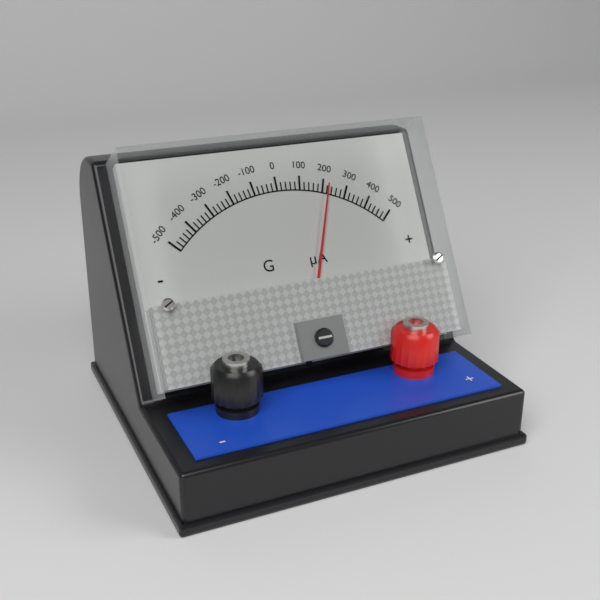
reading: 220 µA
